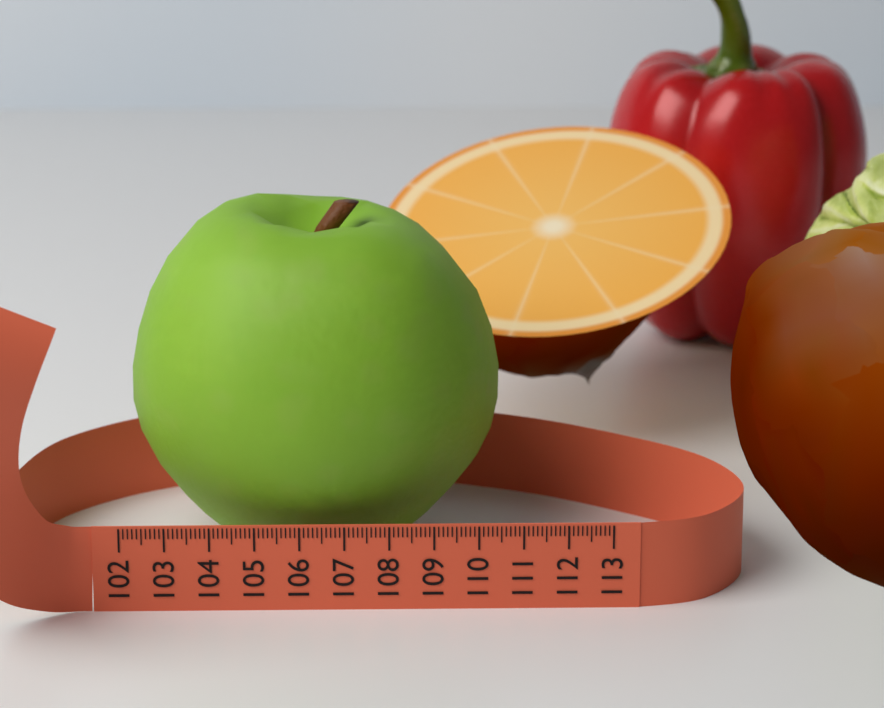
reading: 110.6 (no unit)
